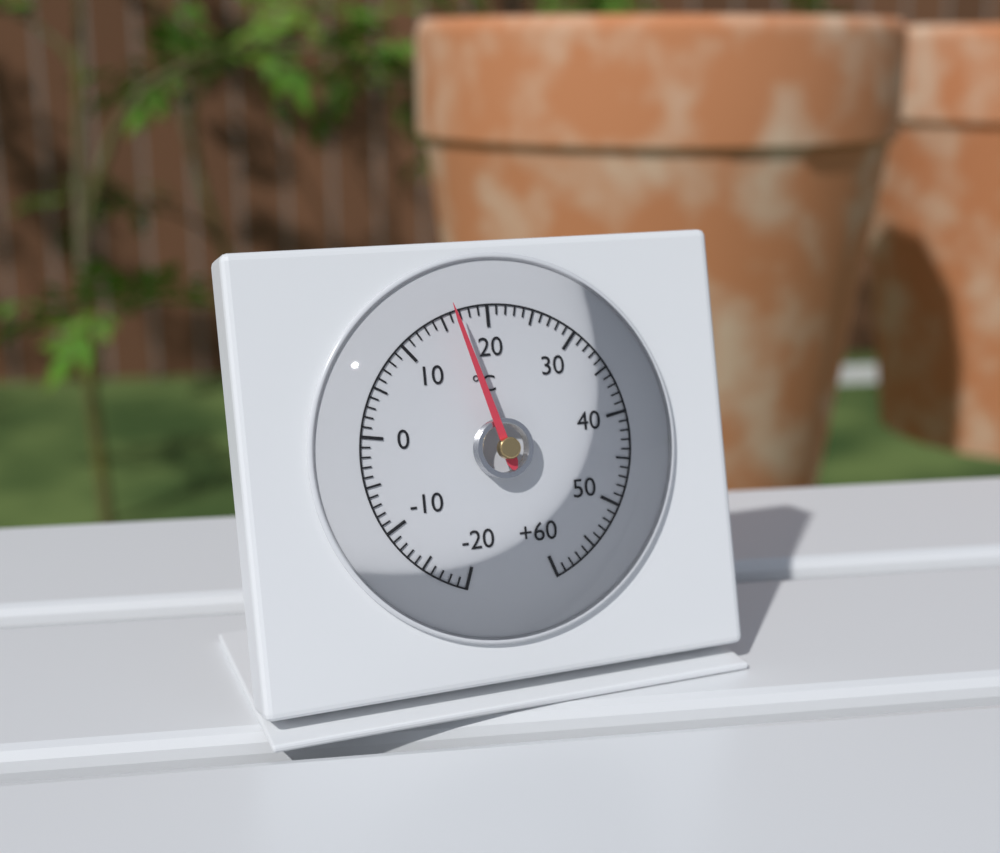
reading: 16 °C
